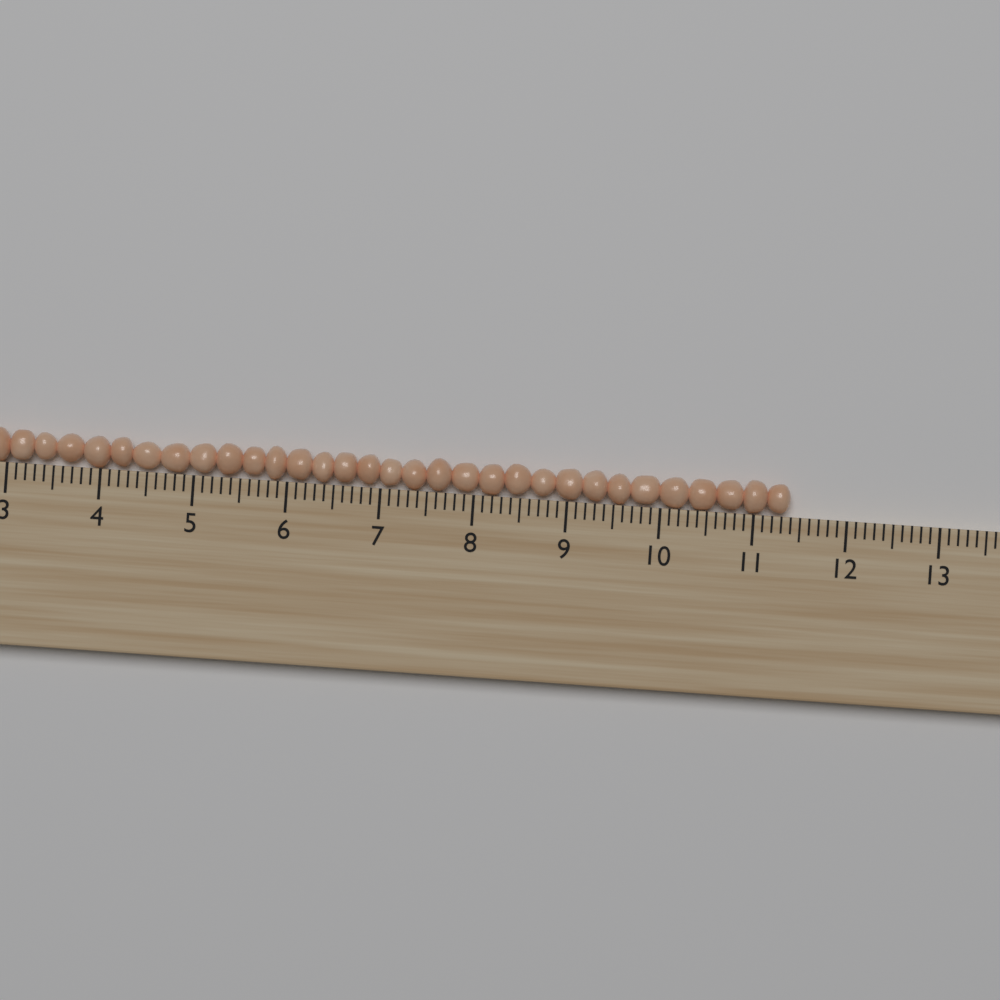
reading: 11.4 (no unit)
